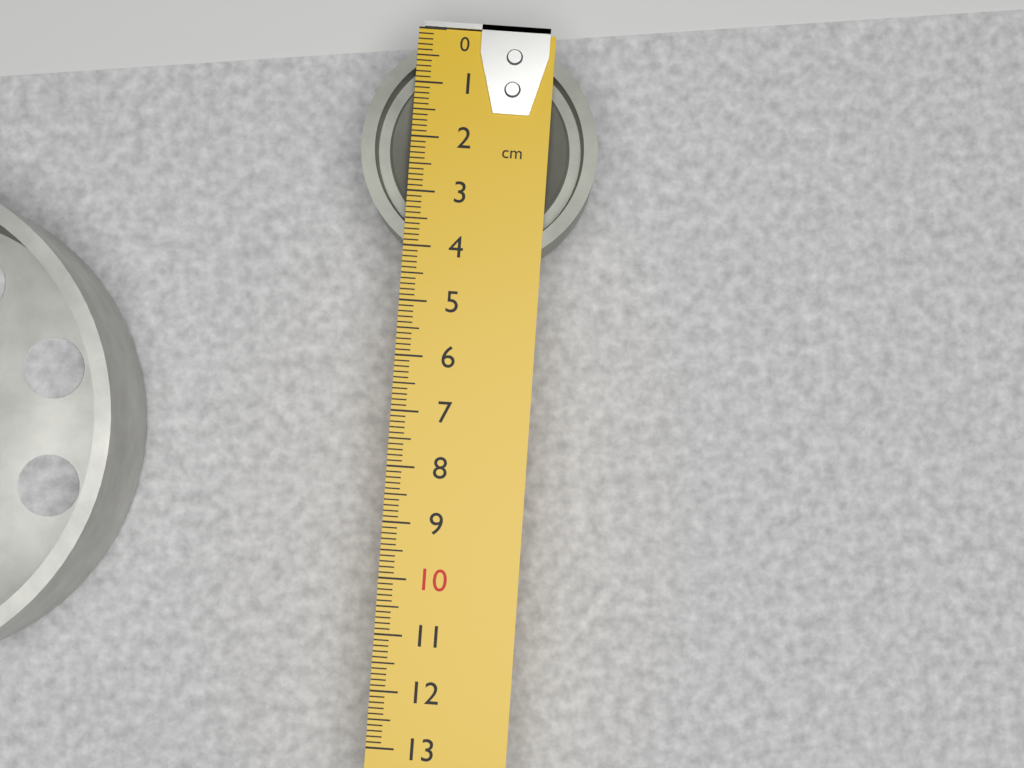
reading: 4.3 cm
